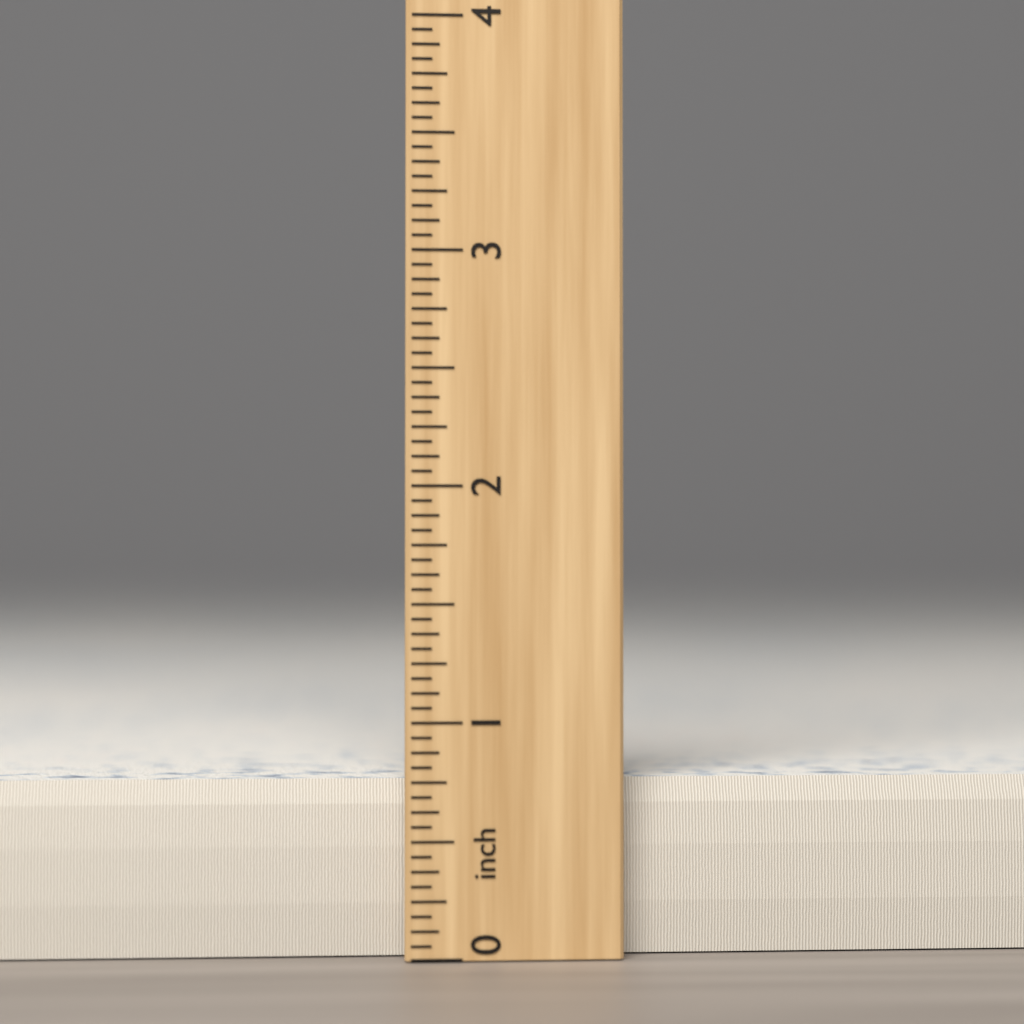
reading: 0.7500 inch
